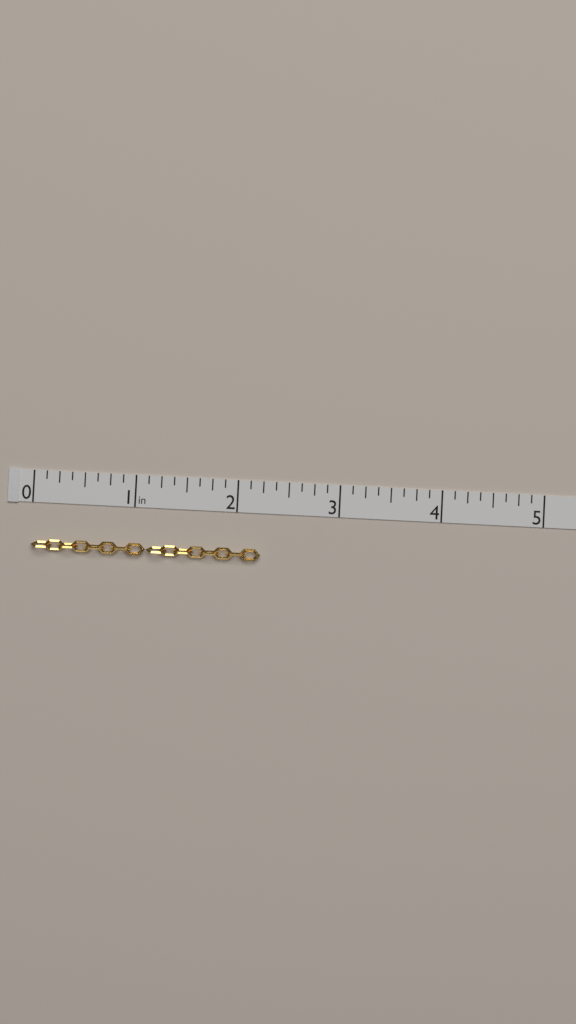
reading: 2.250 in
